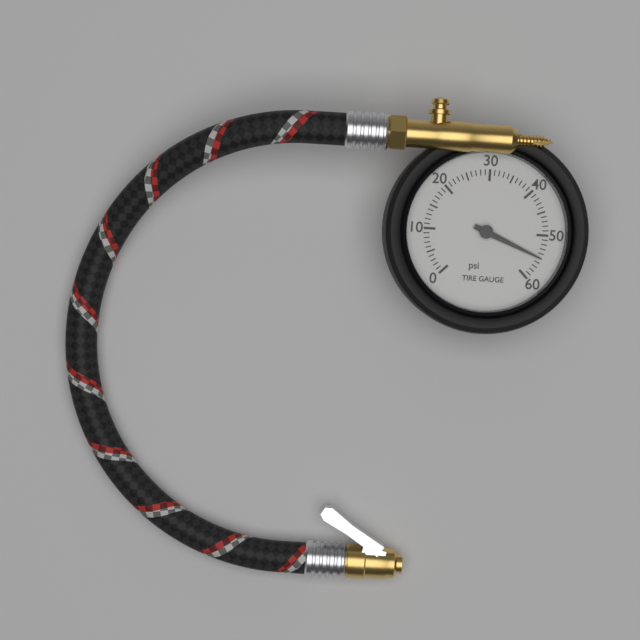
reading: 55 psi
